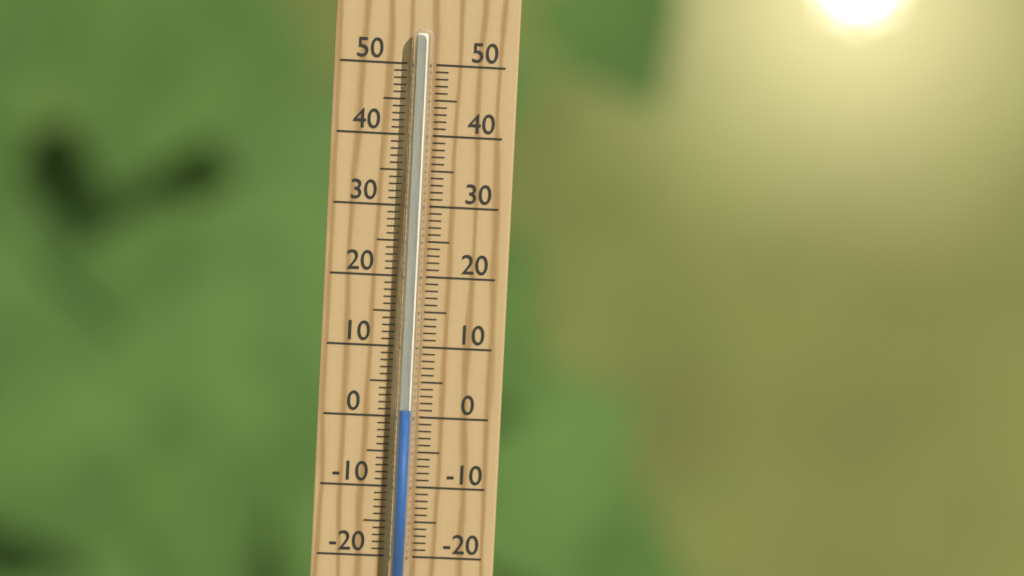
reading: 1 °C
